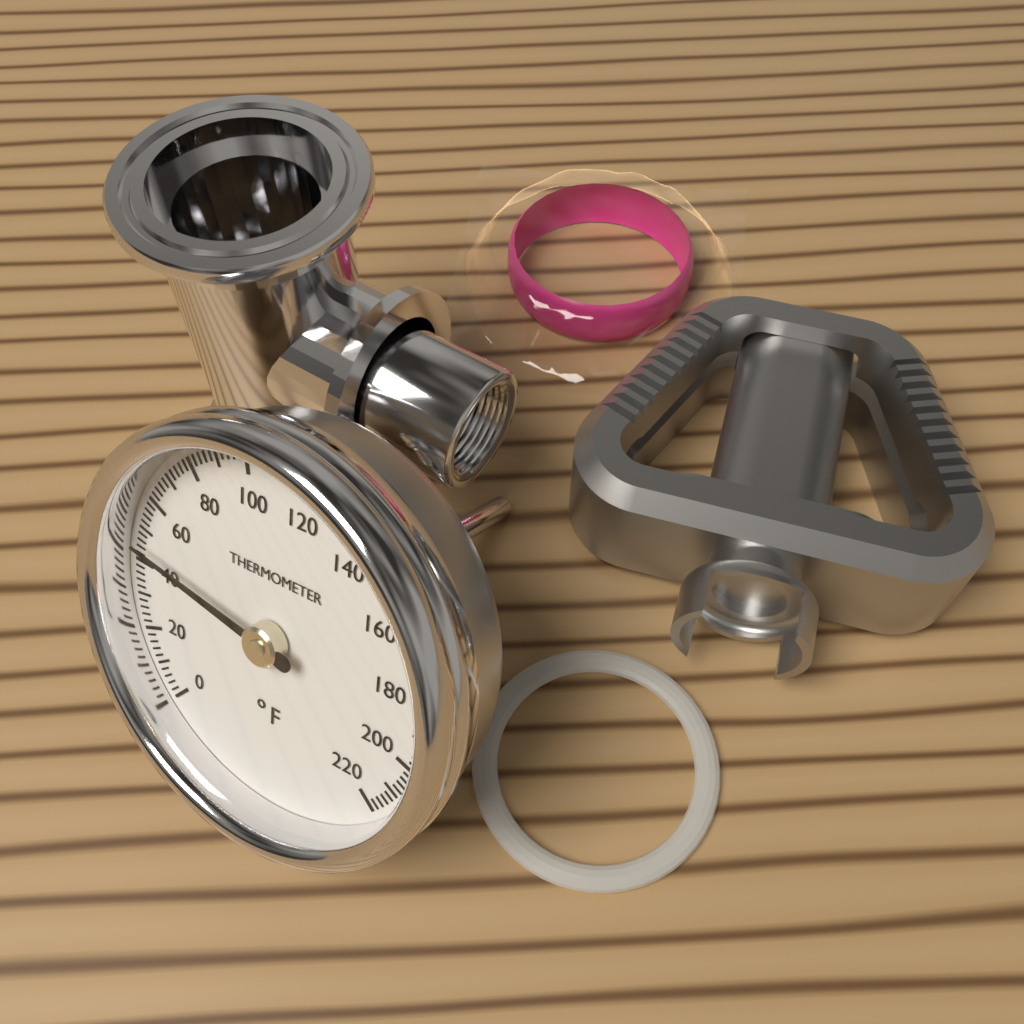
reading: 46 °F
